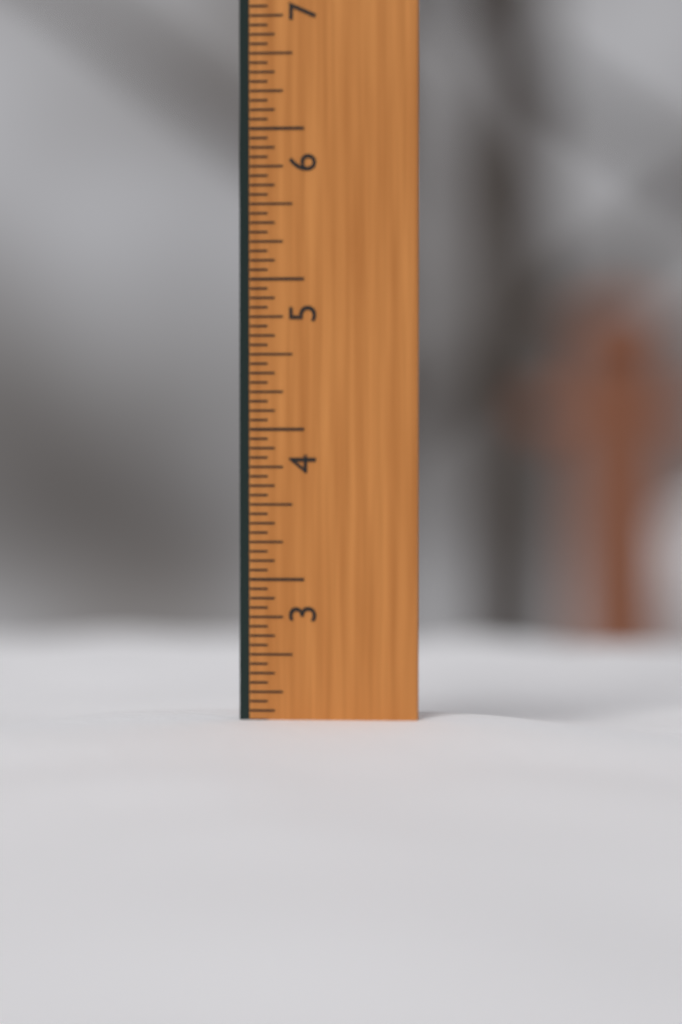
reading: 2.0625 in
